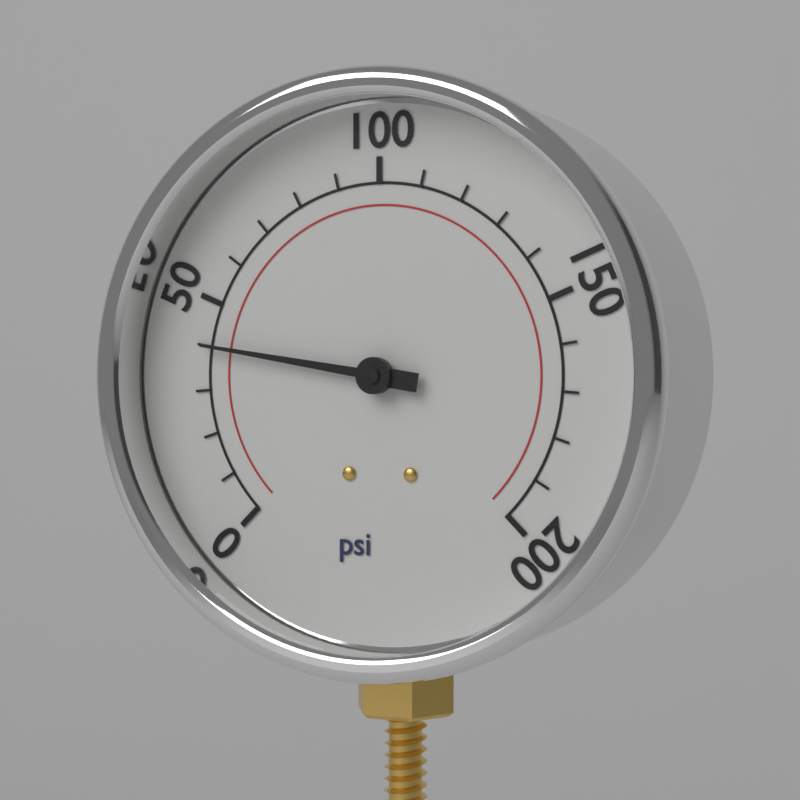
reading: 40 psi
